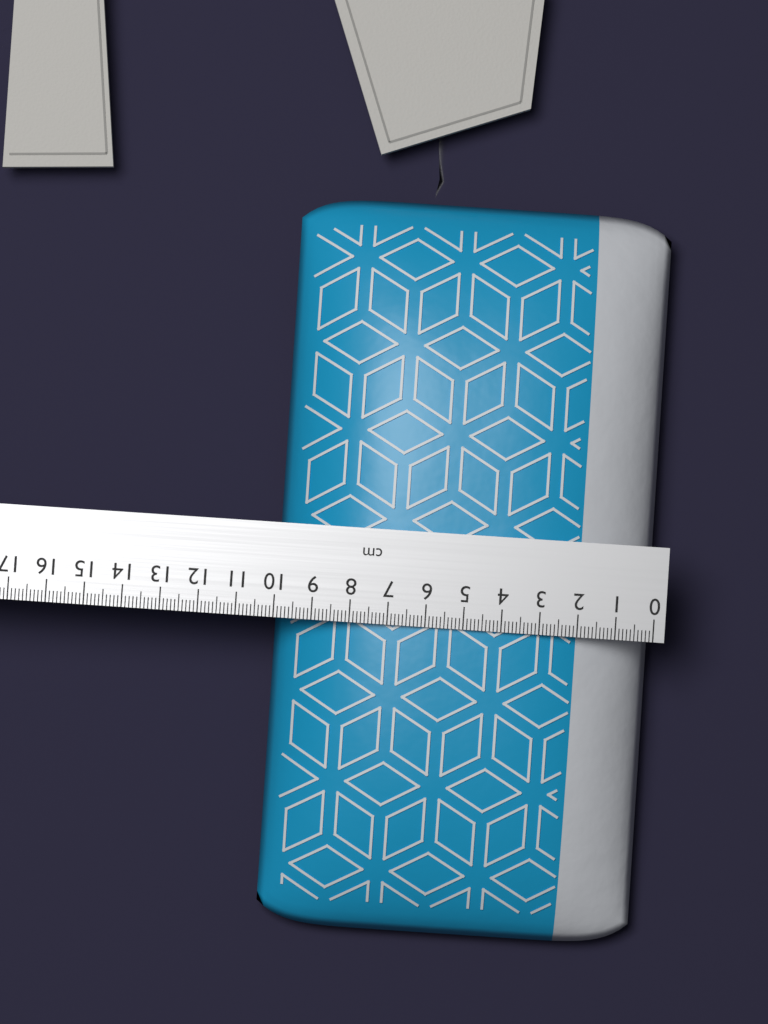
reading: 10.0 cm
